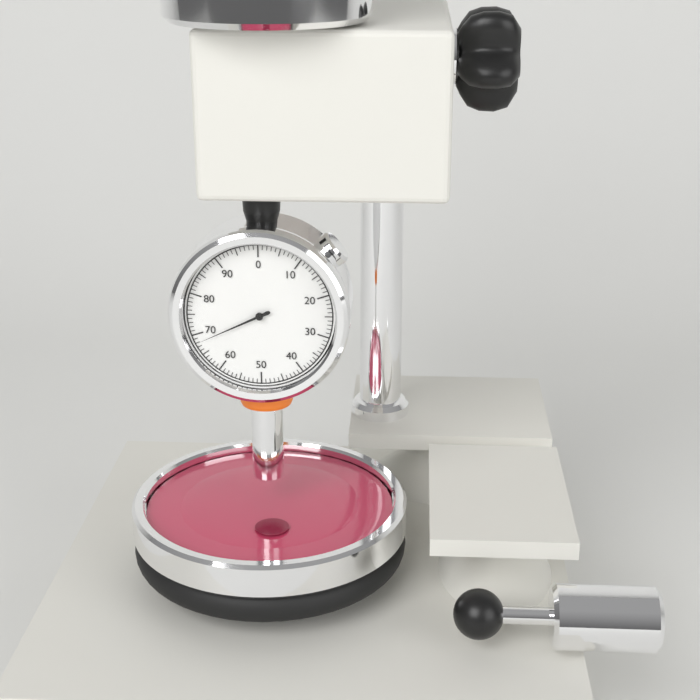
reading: 68 (no unit)
